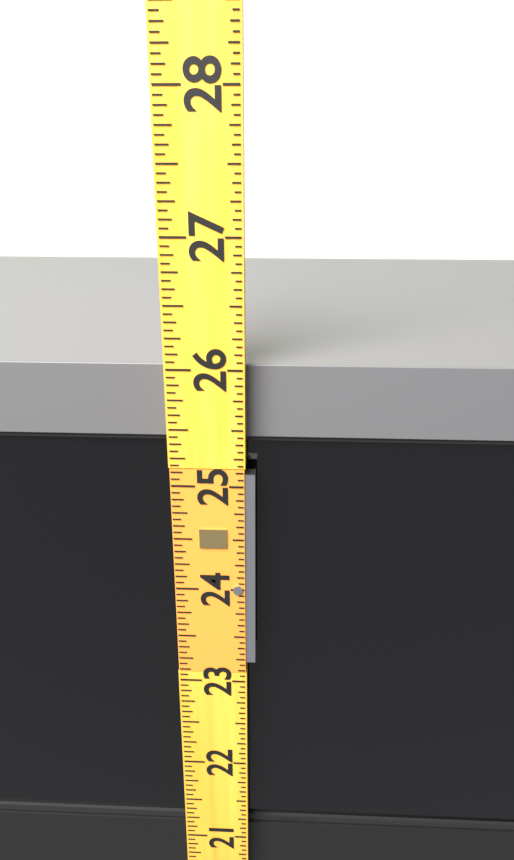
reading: 26.0000 (no unit)
